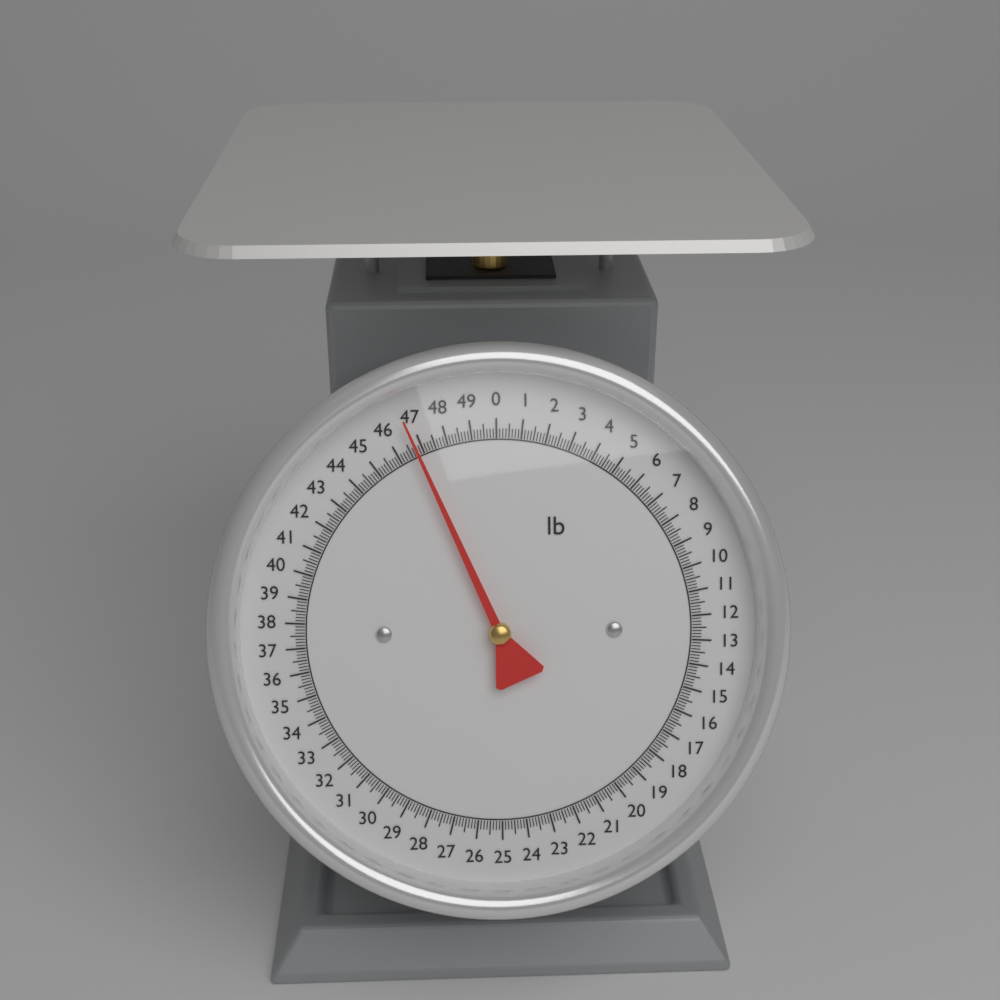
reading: 46.750 lb
